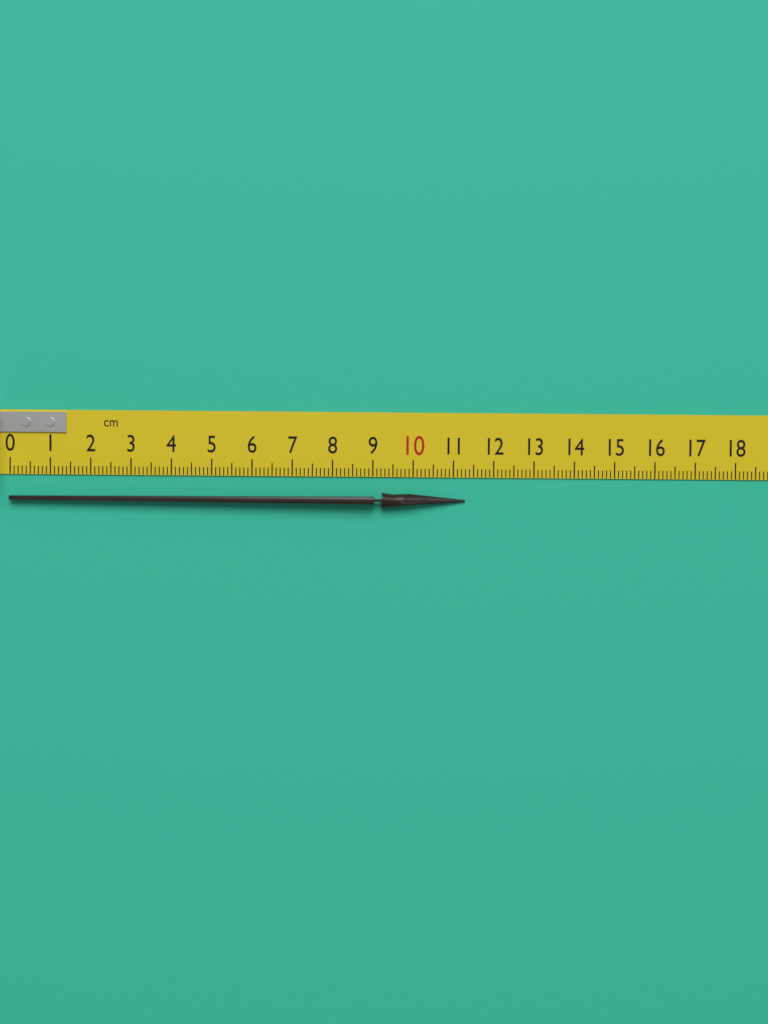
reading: 11.3 cm
